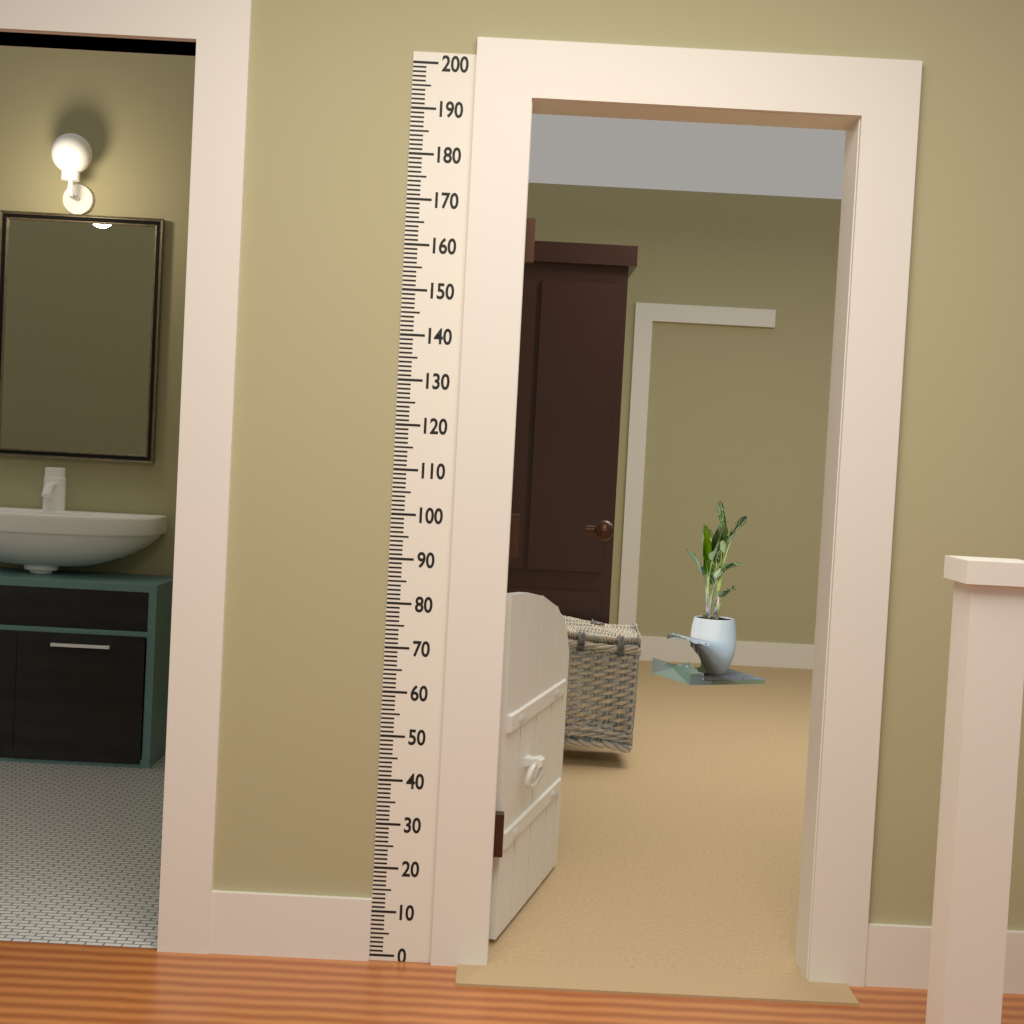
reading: 82 (no unit)
